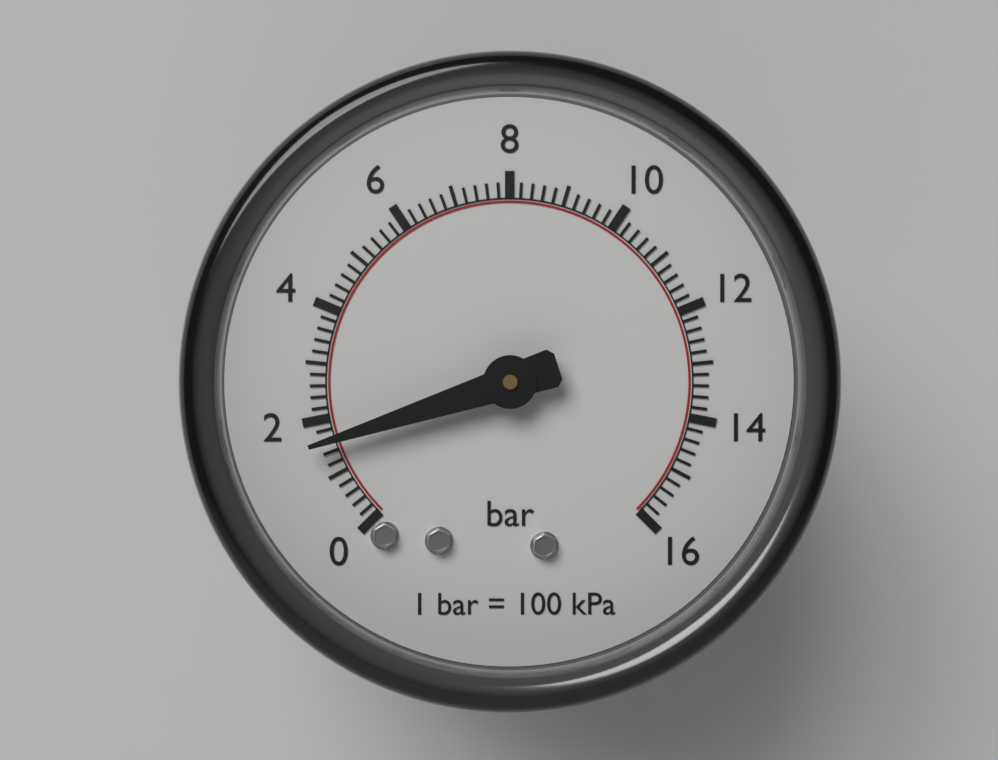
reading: 1.6 bar
